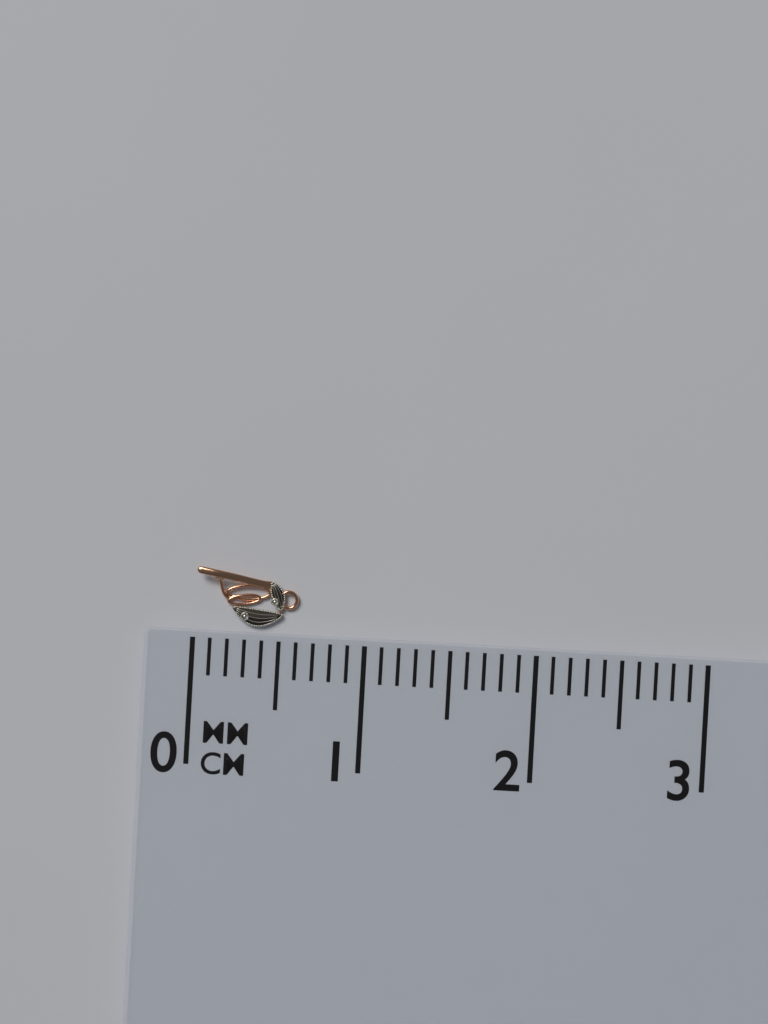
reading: 0.6 cm
